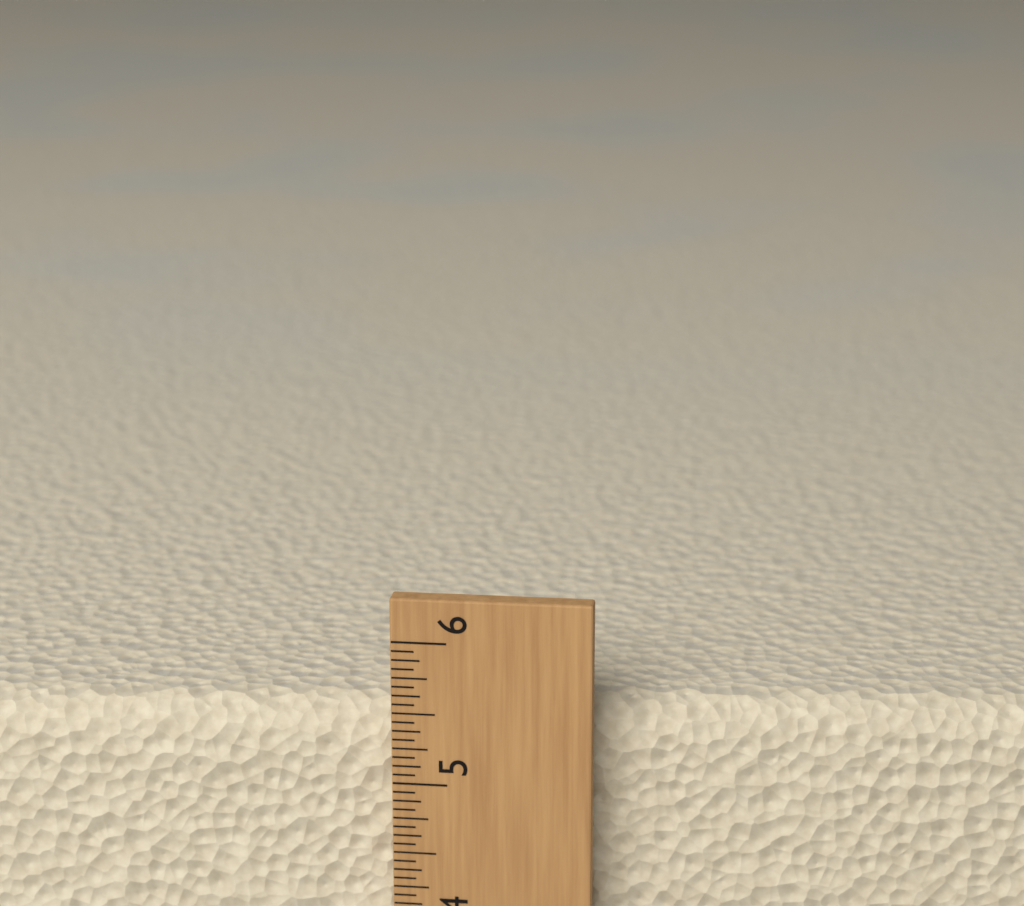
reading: 5.5000 (no unit)
